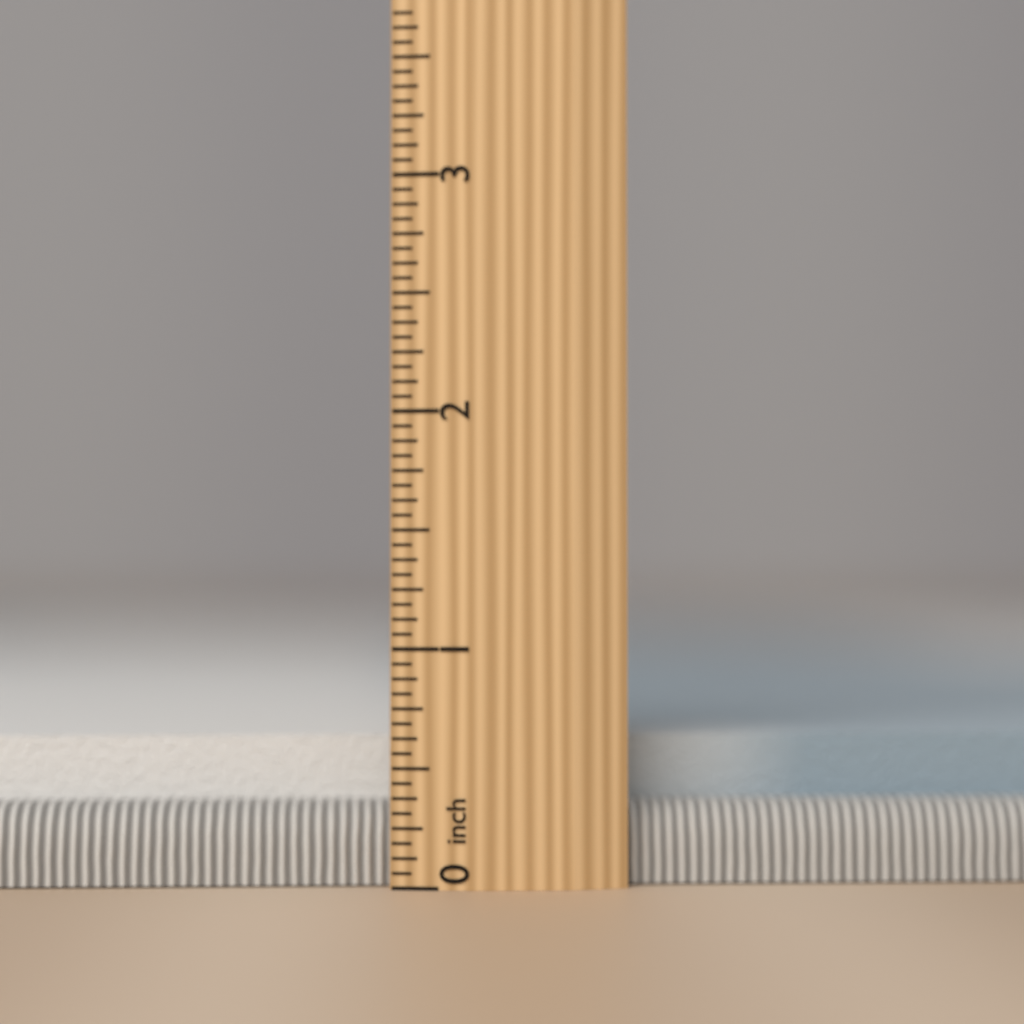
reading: 0.6250 inch
